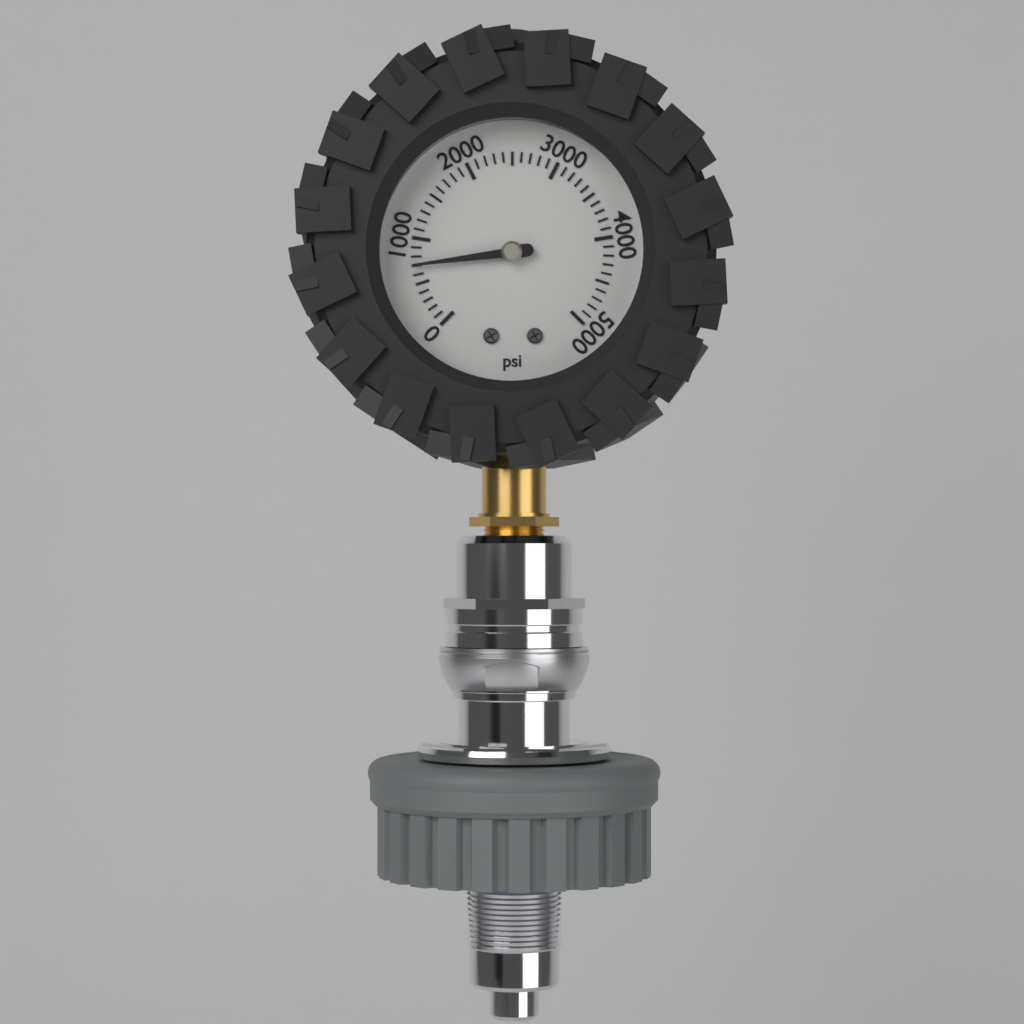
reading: 700 psi
